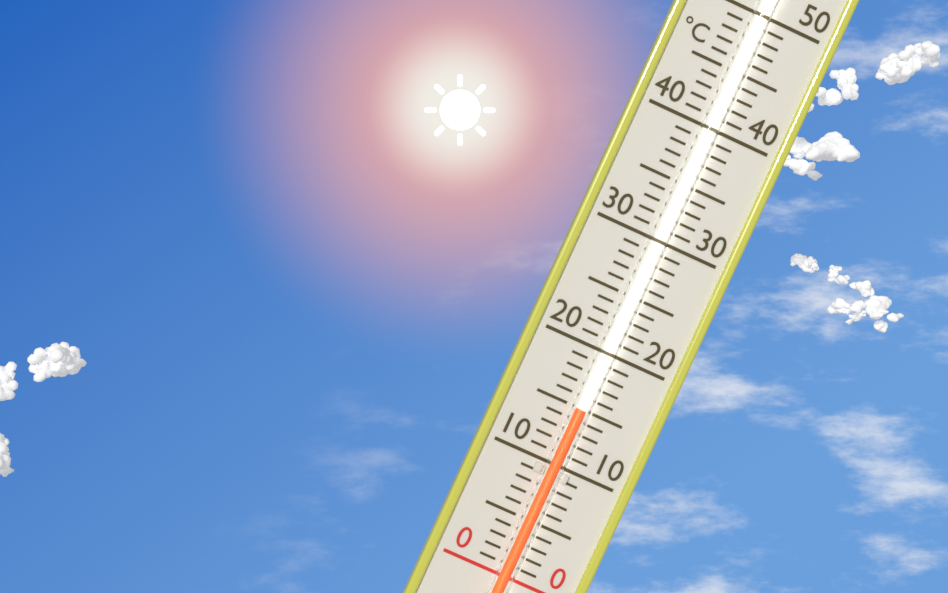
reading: 15 °C
